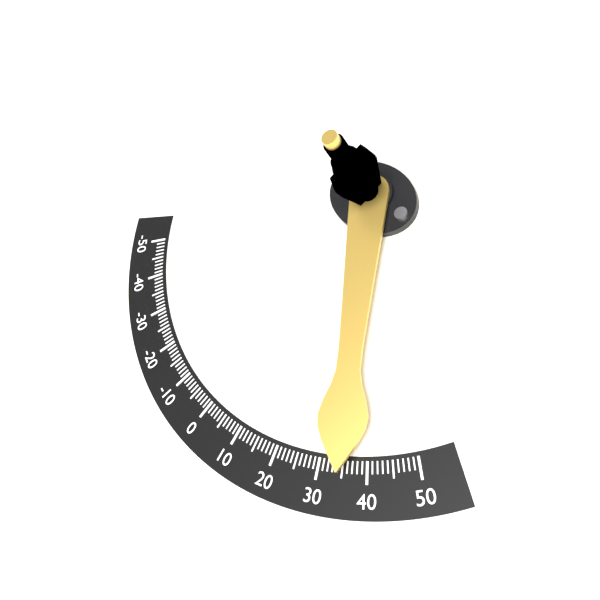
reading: 35 (no unit)
